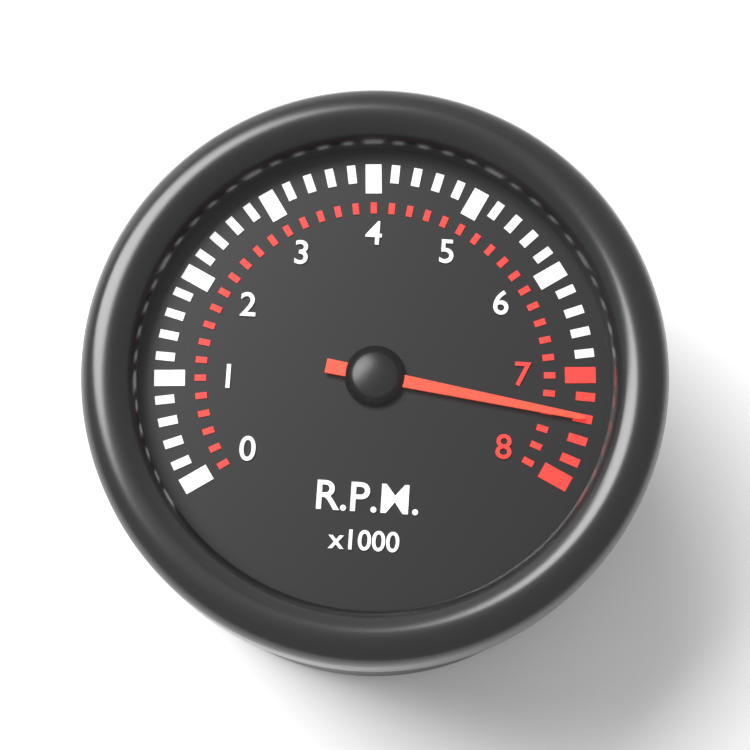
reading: 7.4 x1000 RPM
